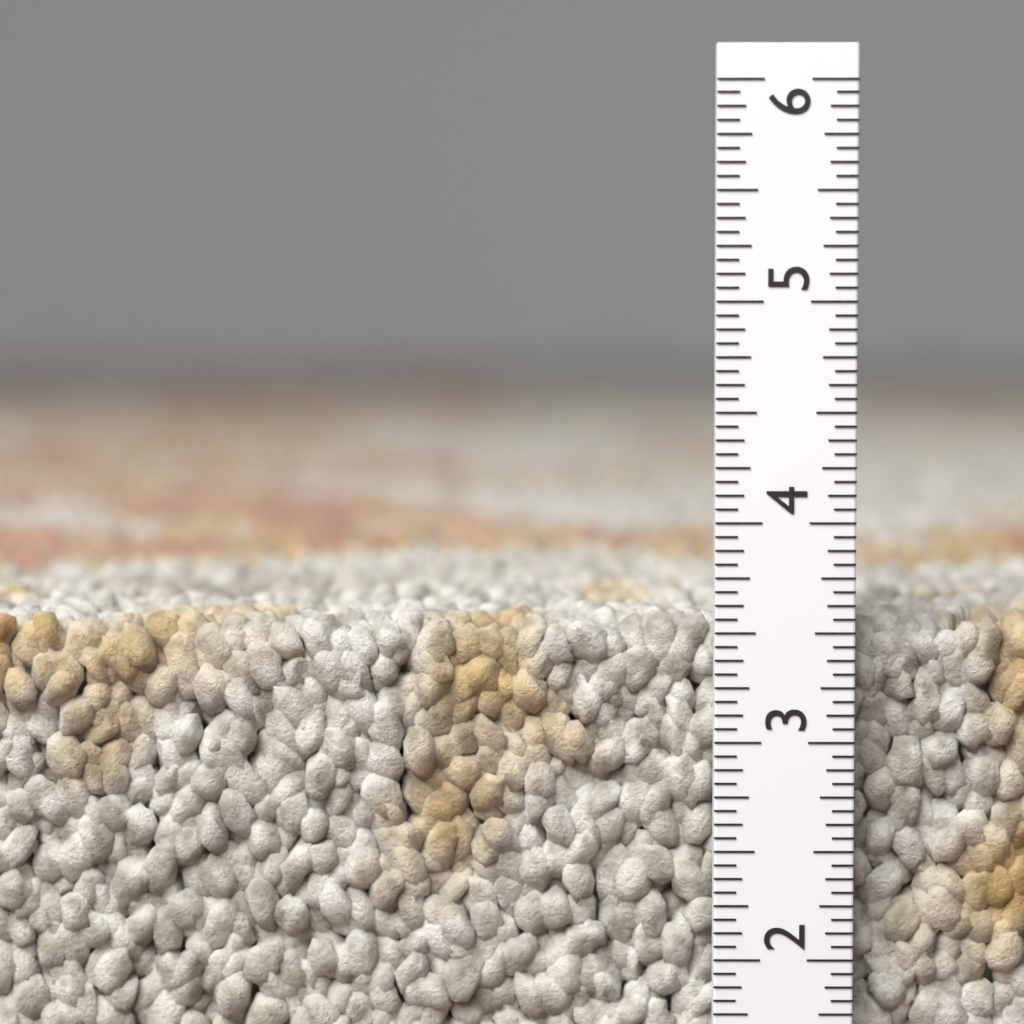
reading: 3.5625 in
